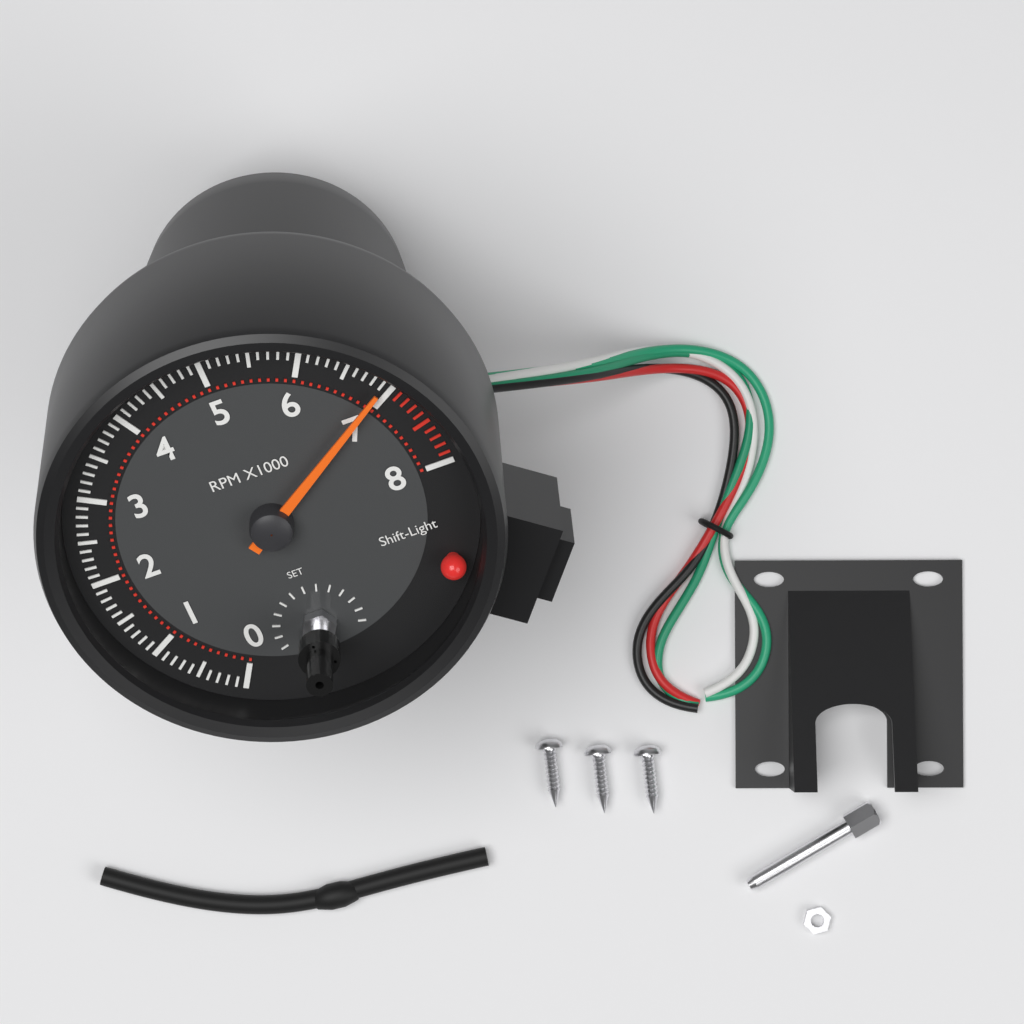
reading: 6900 RPM
